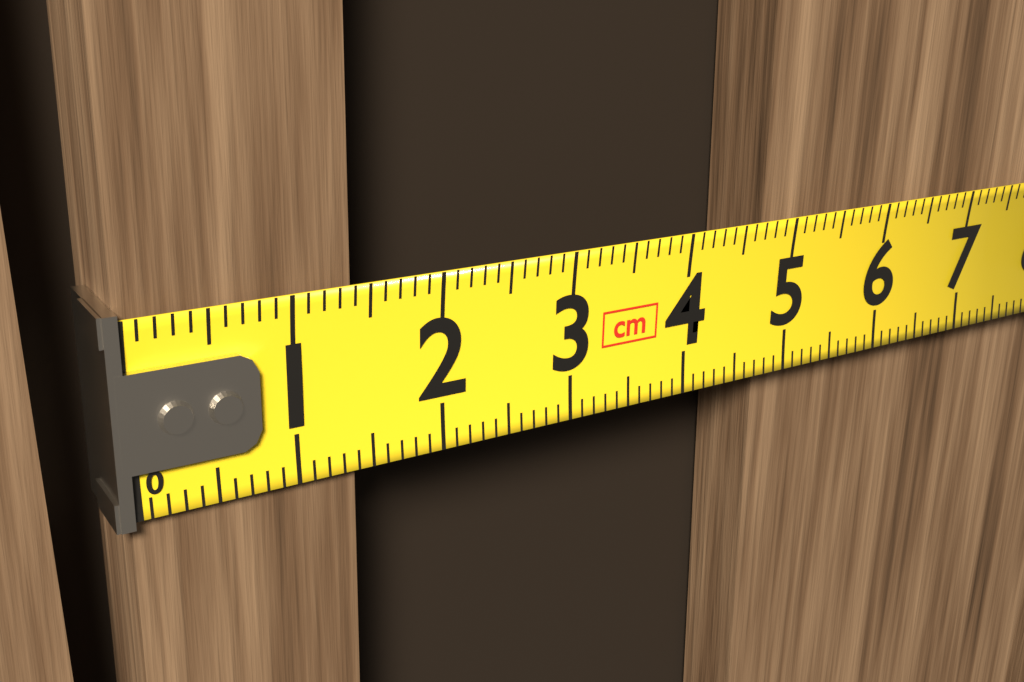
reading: 1.4 cm
